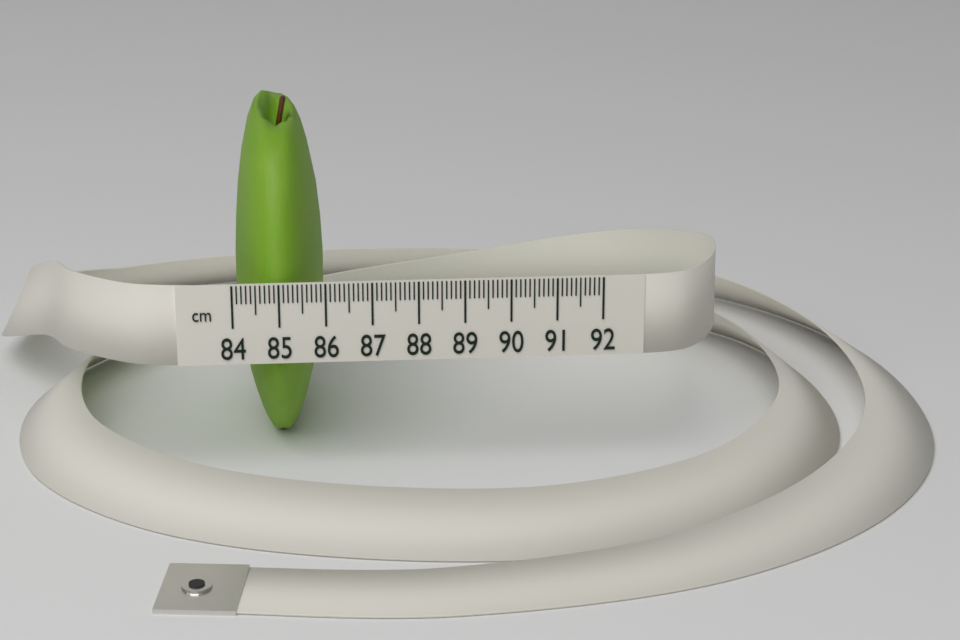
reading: 86.0 cm
